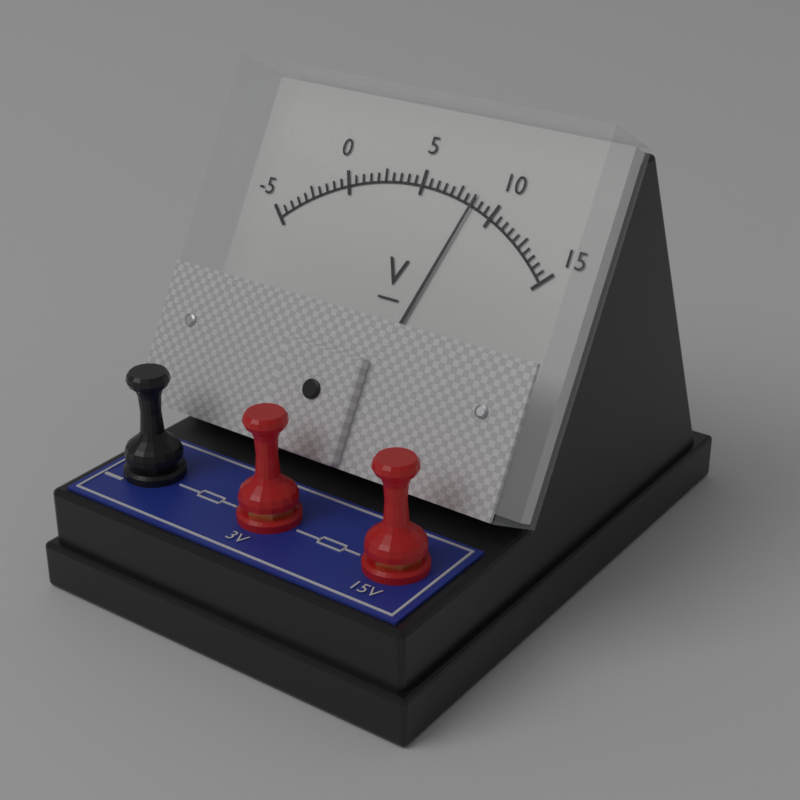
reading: 8.5 V
